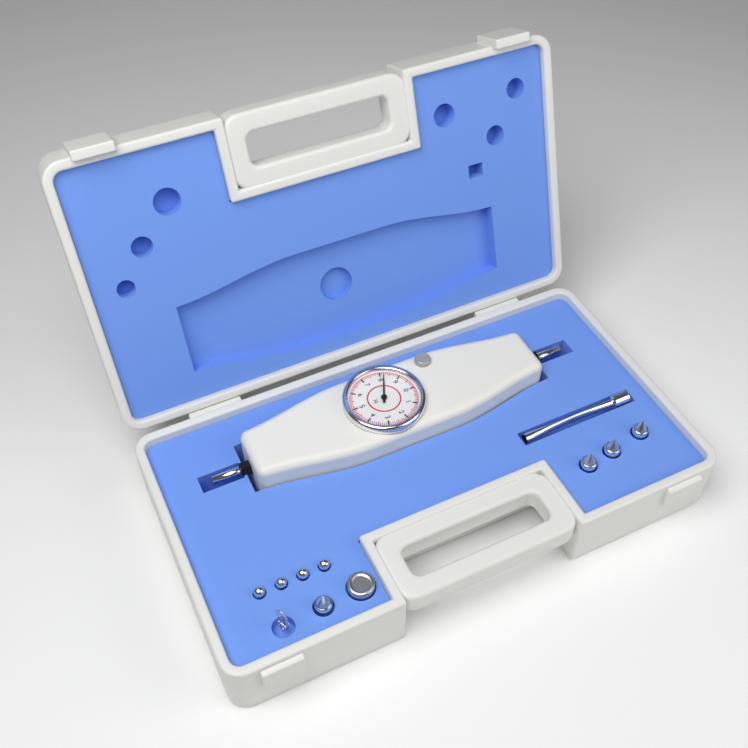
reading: 8.2 N
